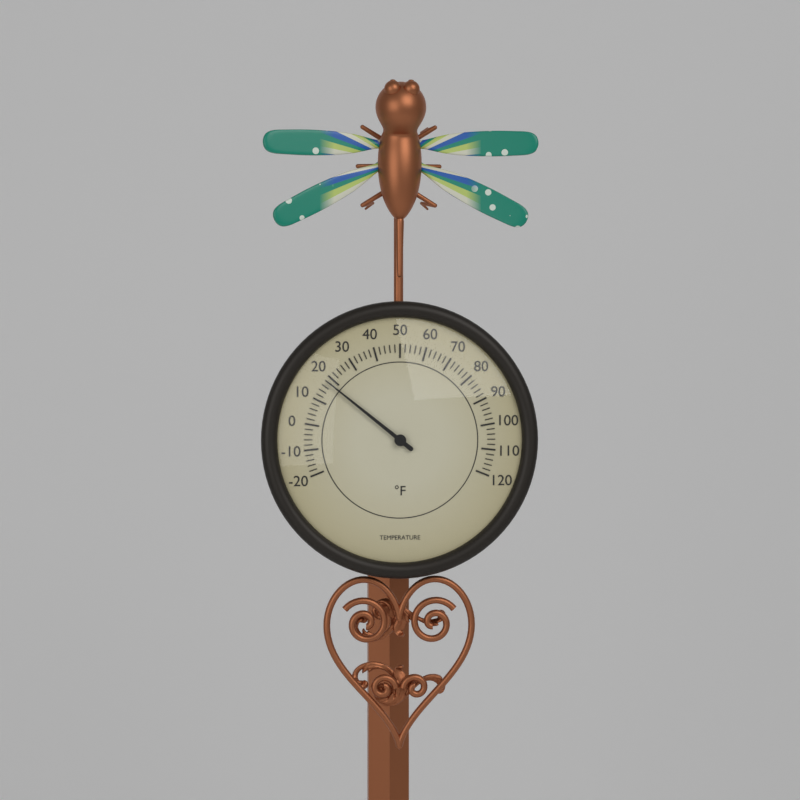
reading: 18 °F
